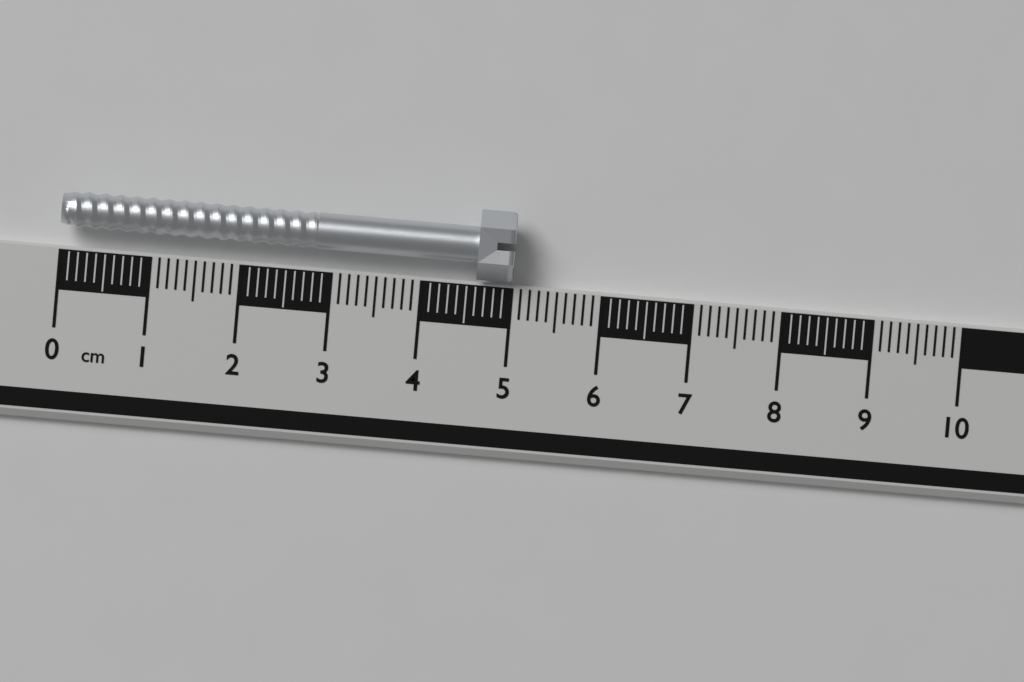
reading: 5.0 cm
